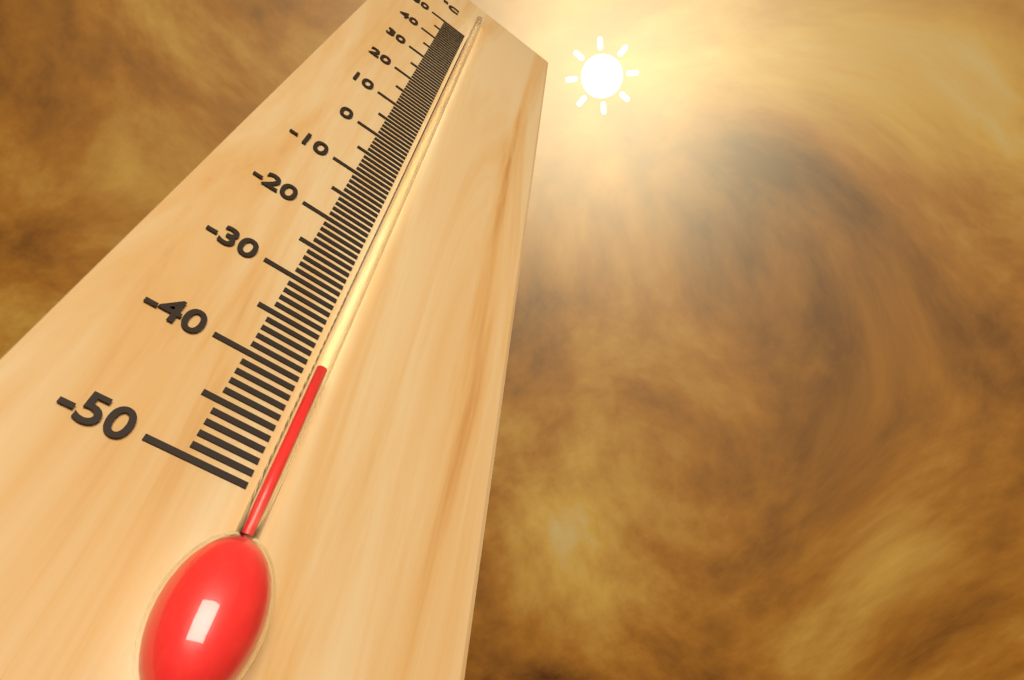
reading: -39 °C
